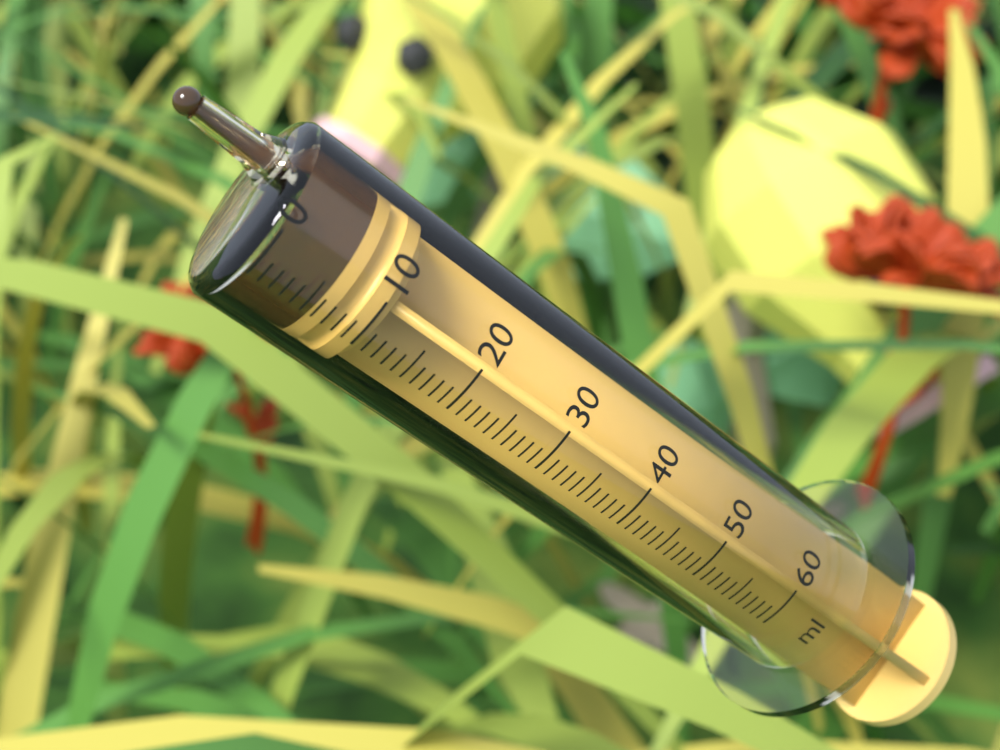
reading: 6 ml
